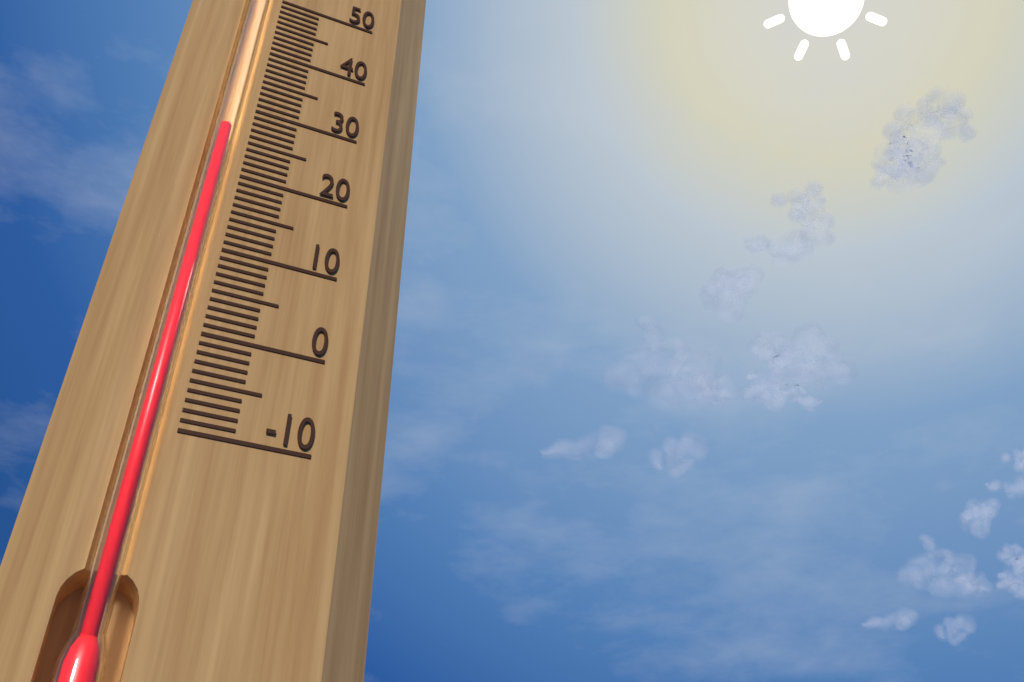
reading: 26 (no unit)
